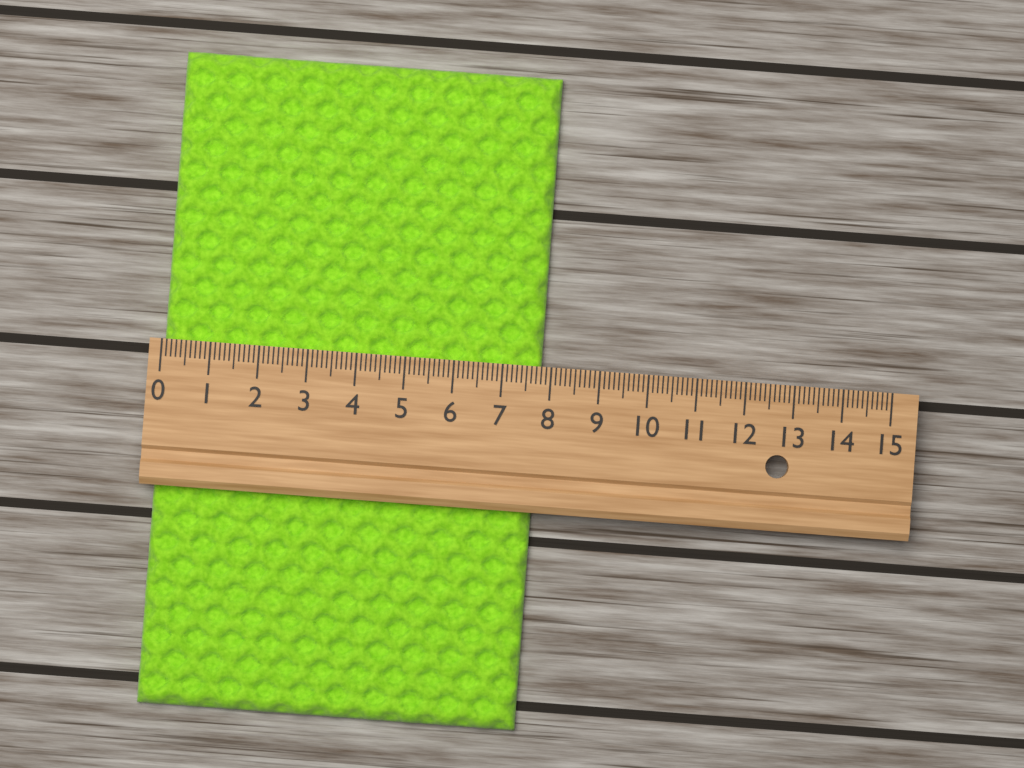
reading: 7.8 (no unit)
